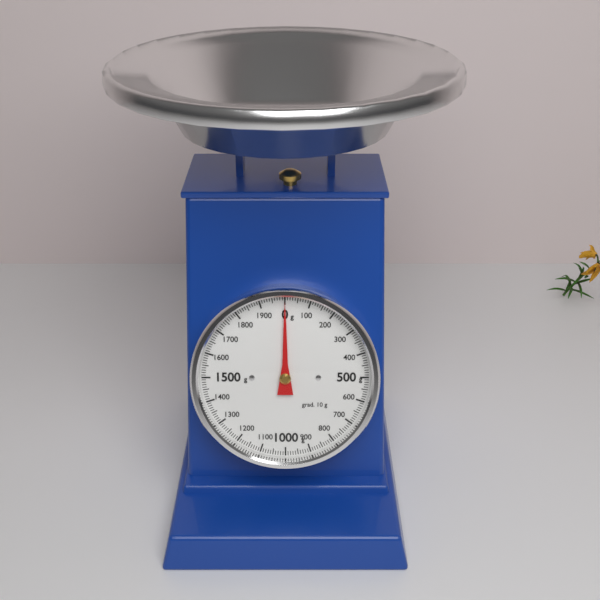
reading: 0 g
